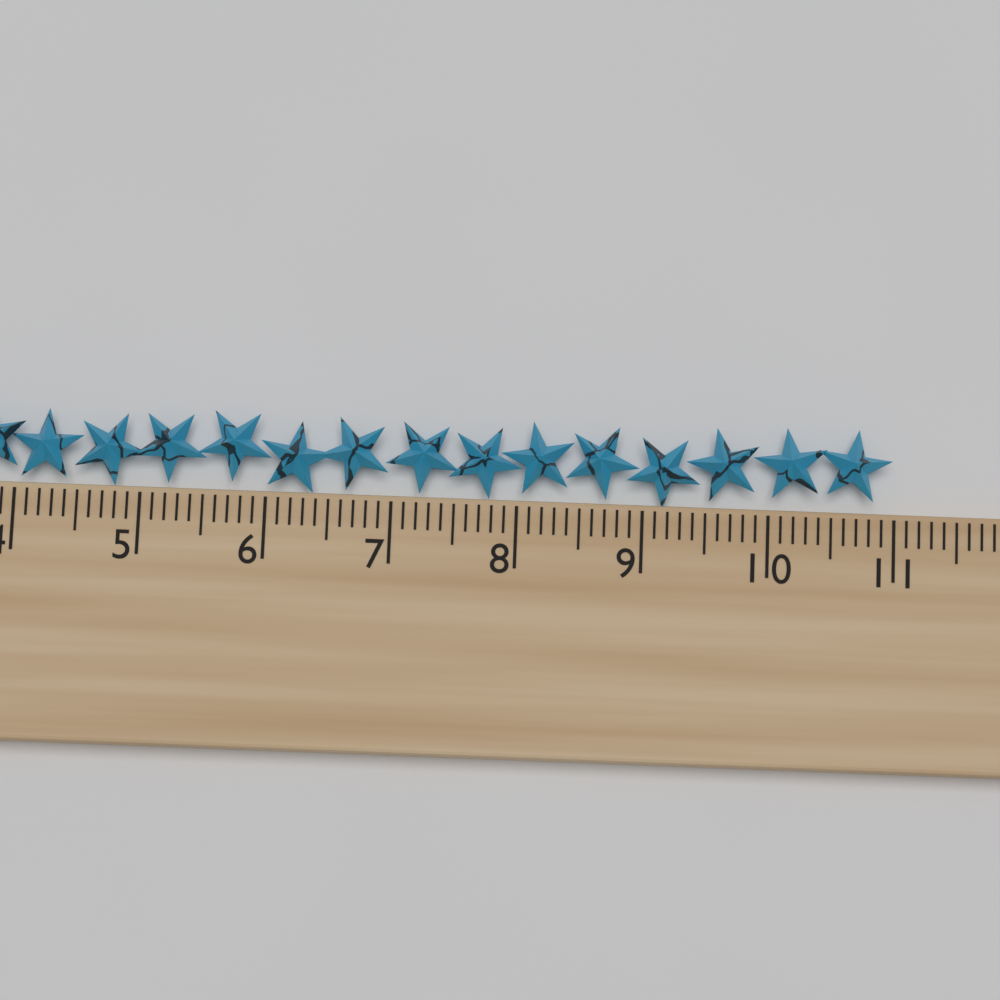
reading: 11.0 cm
